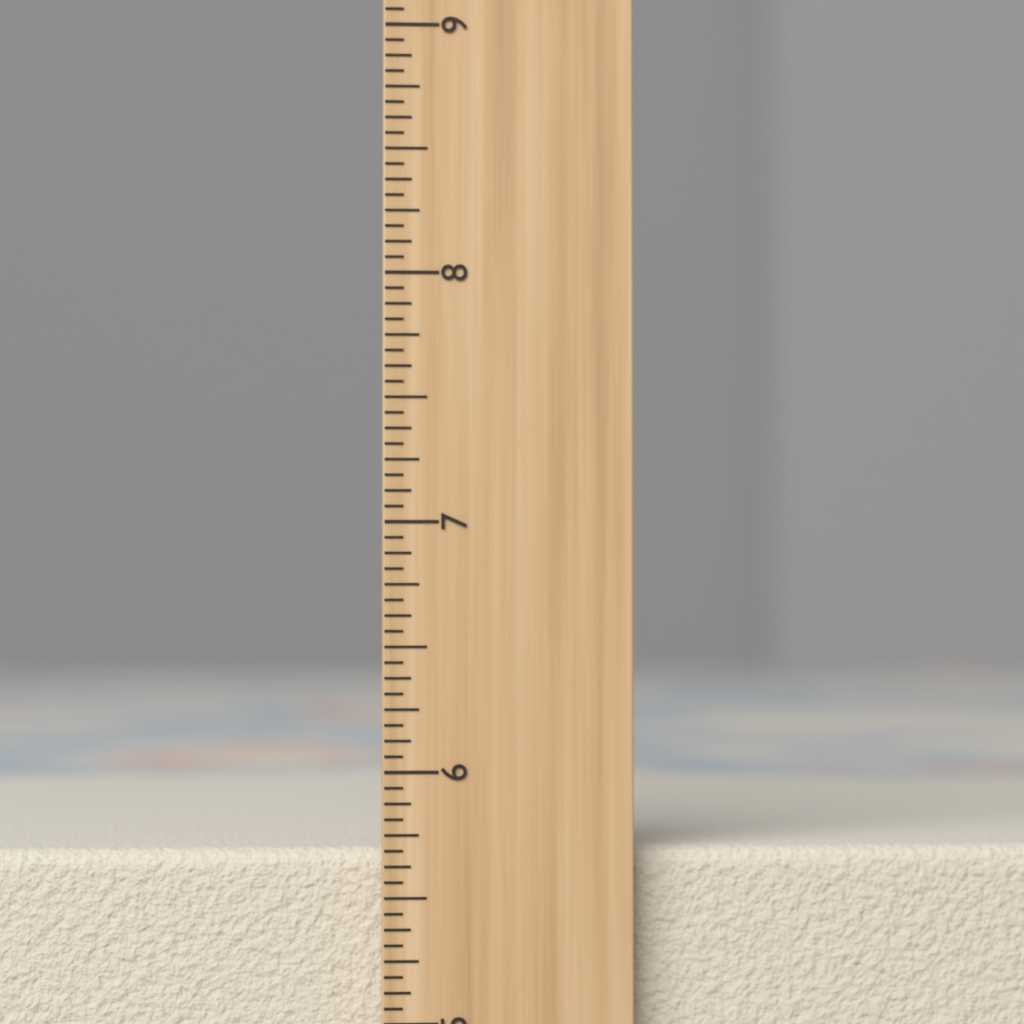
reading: 5.6875 inch
